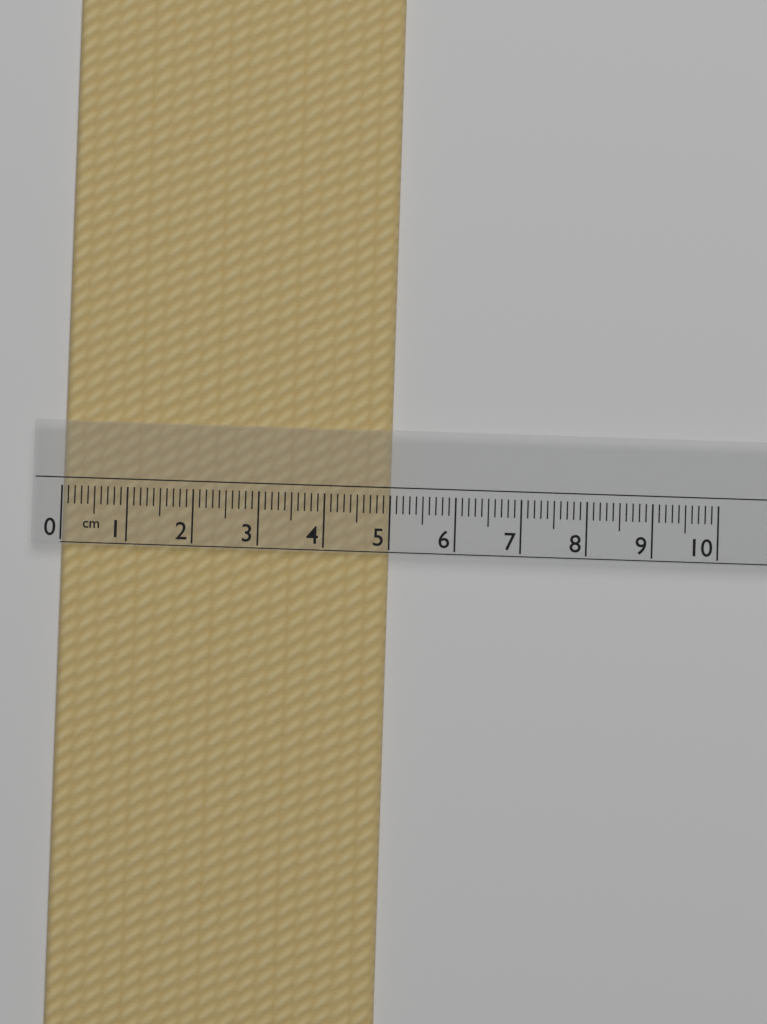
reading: 5.0 cm
